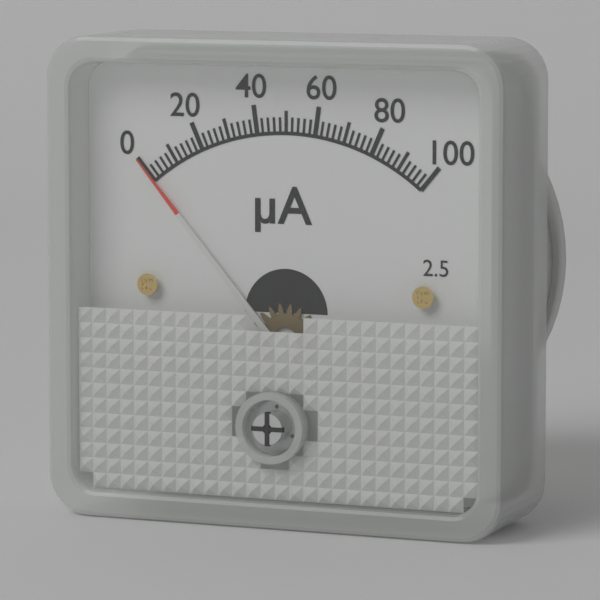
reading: 0 µA
